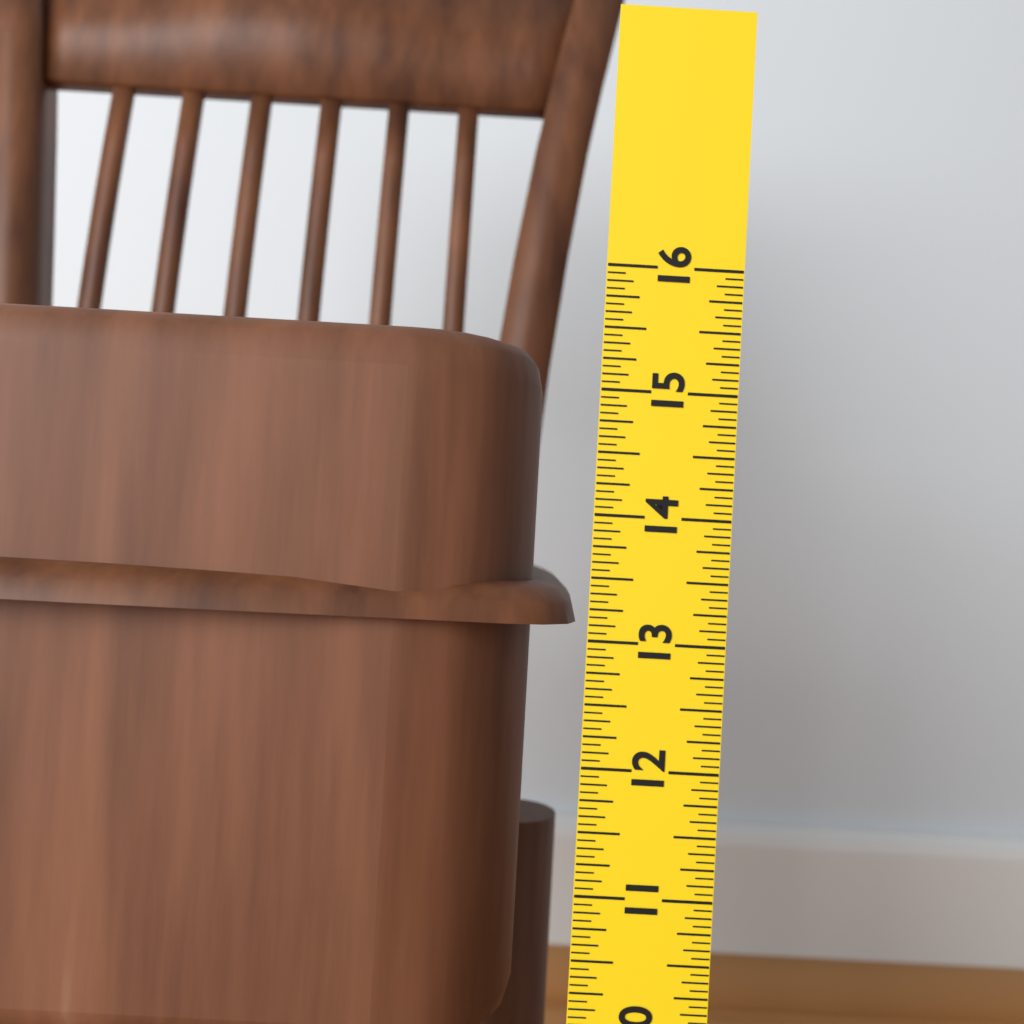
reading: 15.4375 in
